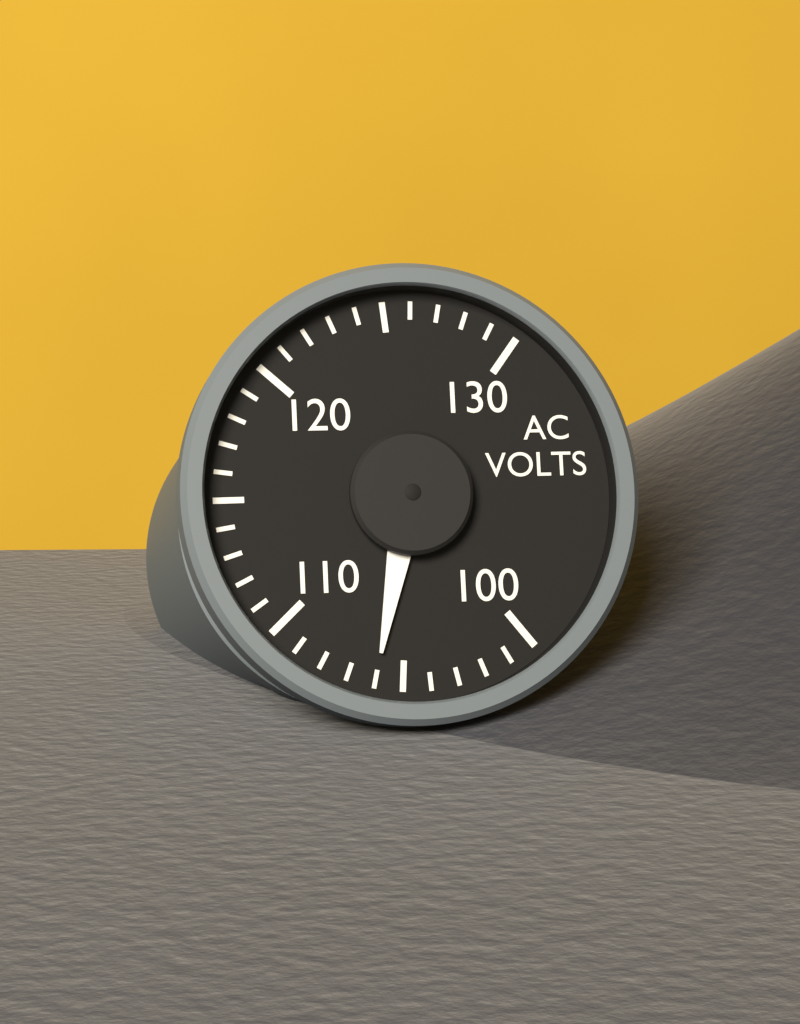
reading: 106 V
